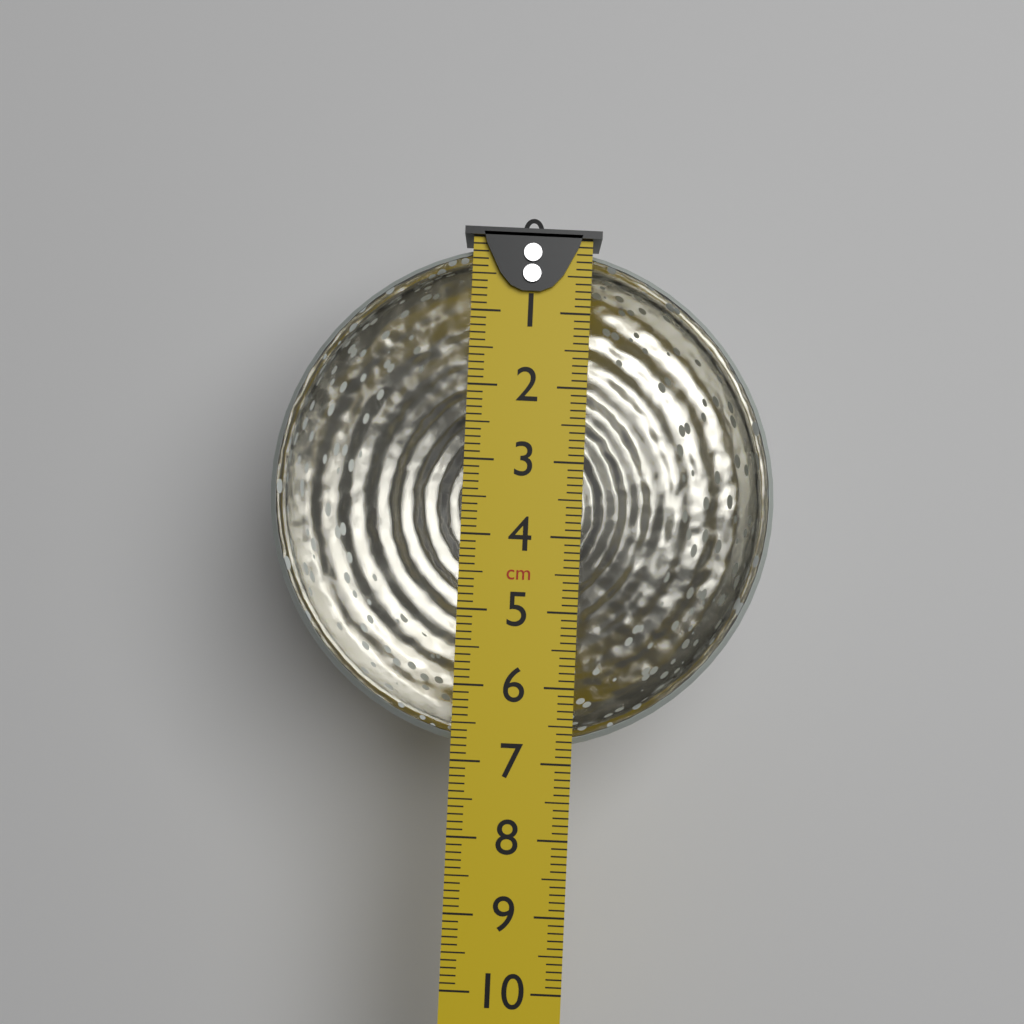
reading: 6.9 cm
